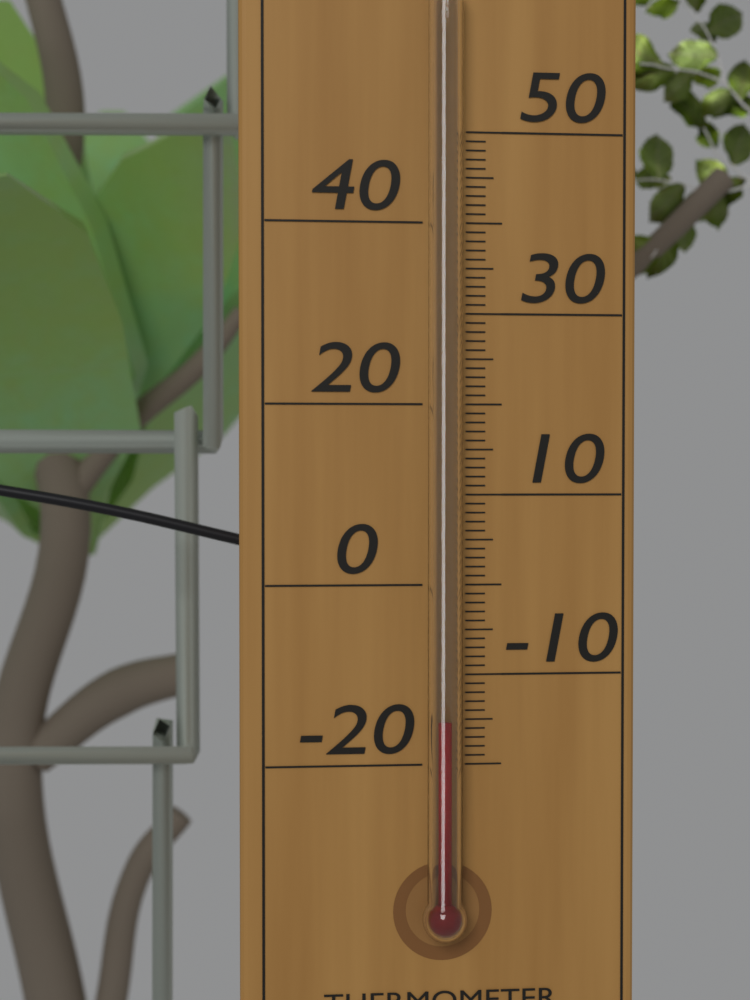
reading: -15 °C
